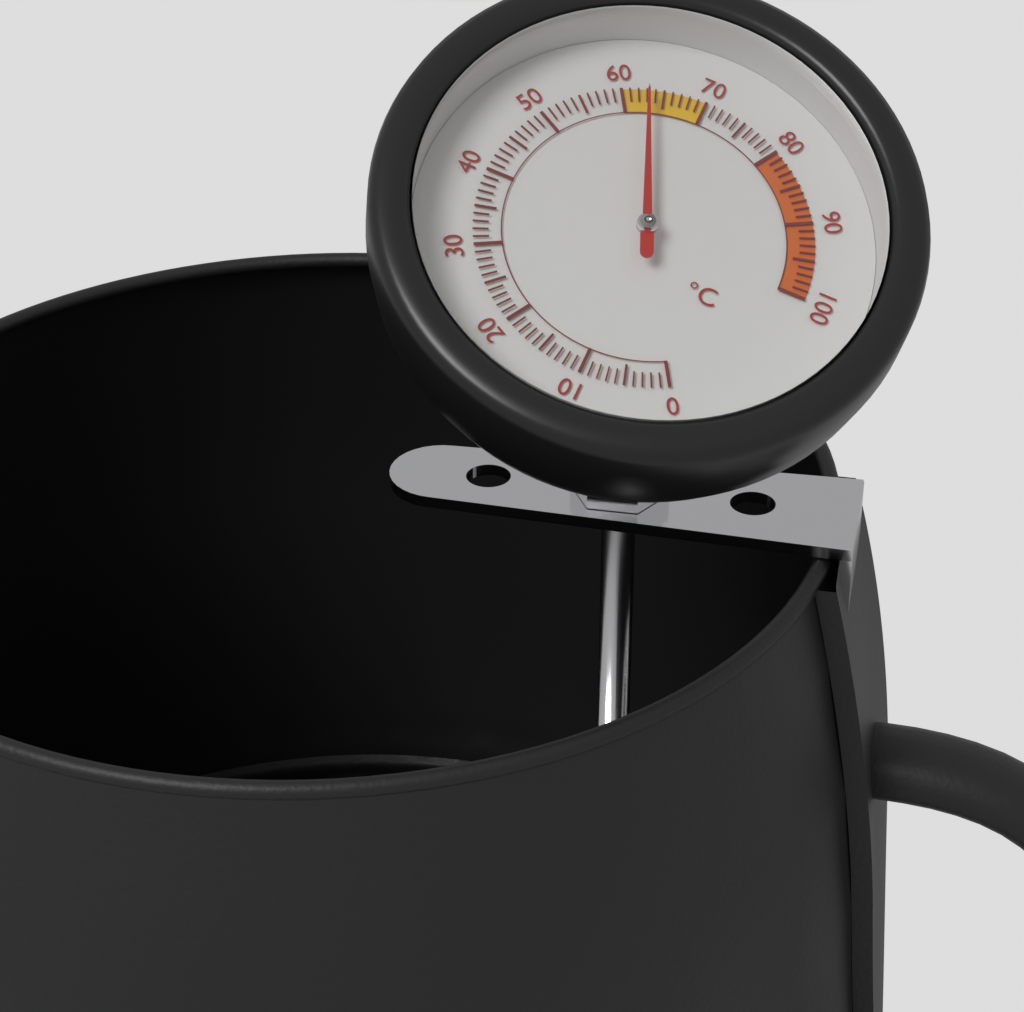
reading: 63 °C
